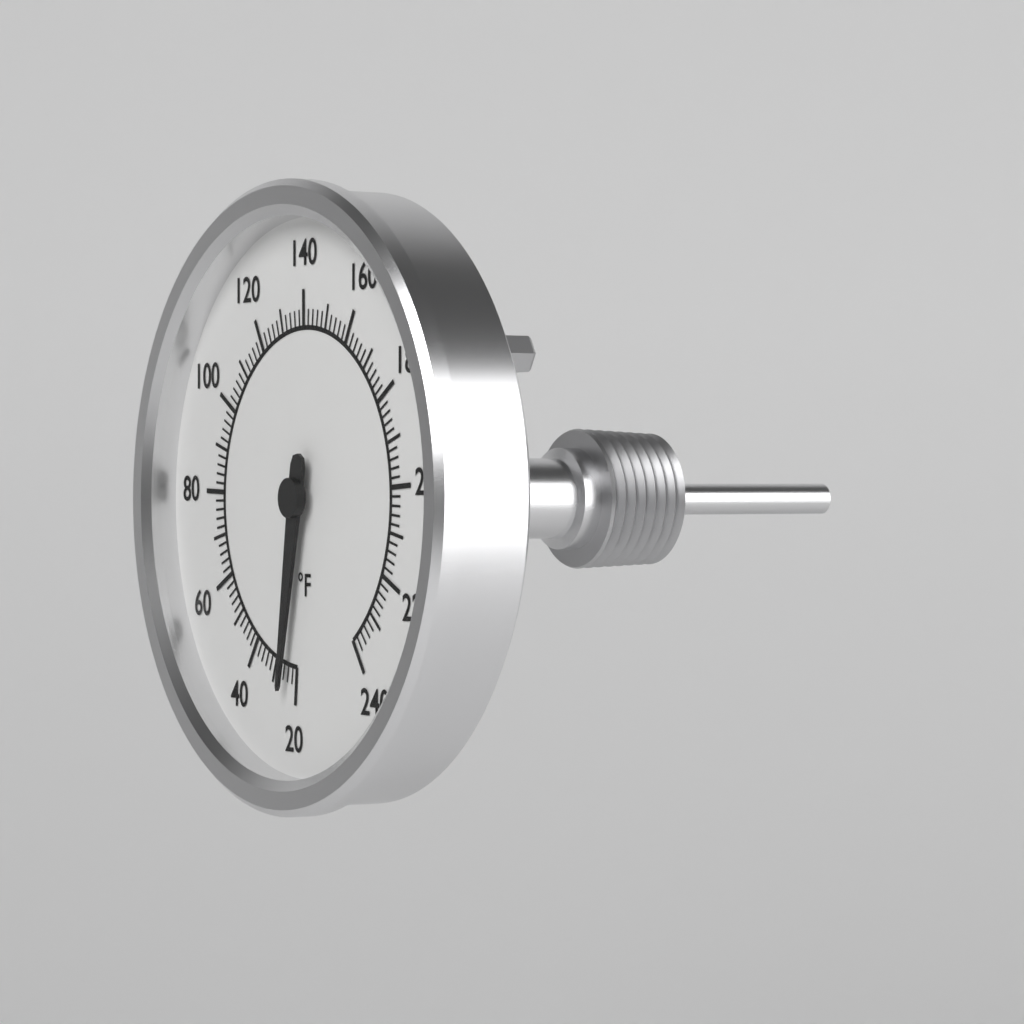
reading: 24 °F
